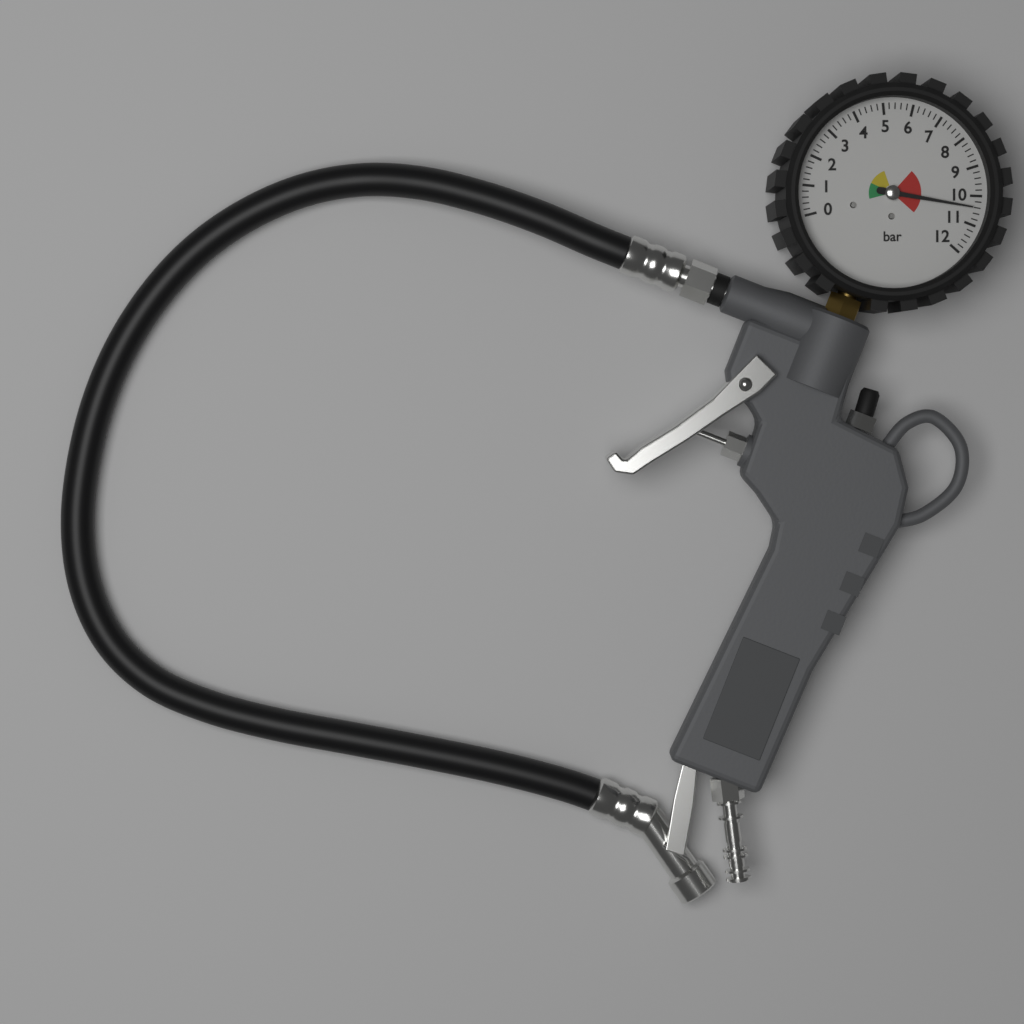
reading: 10.4 bar
